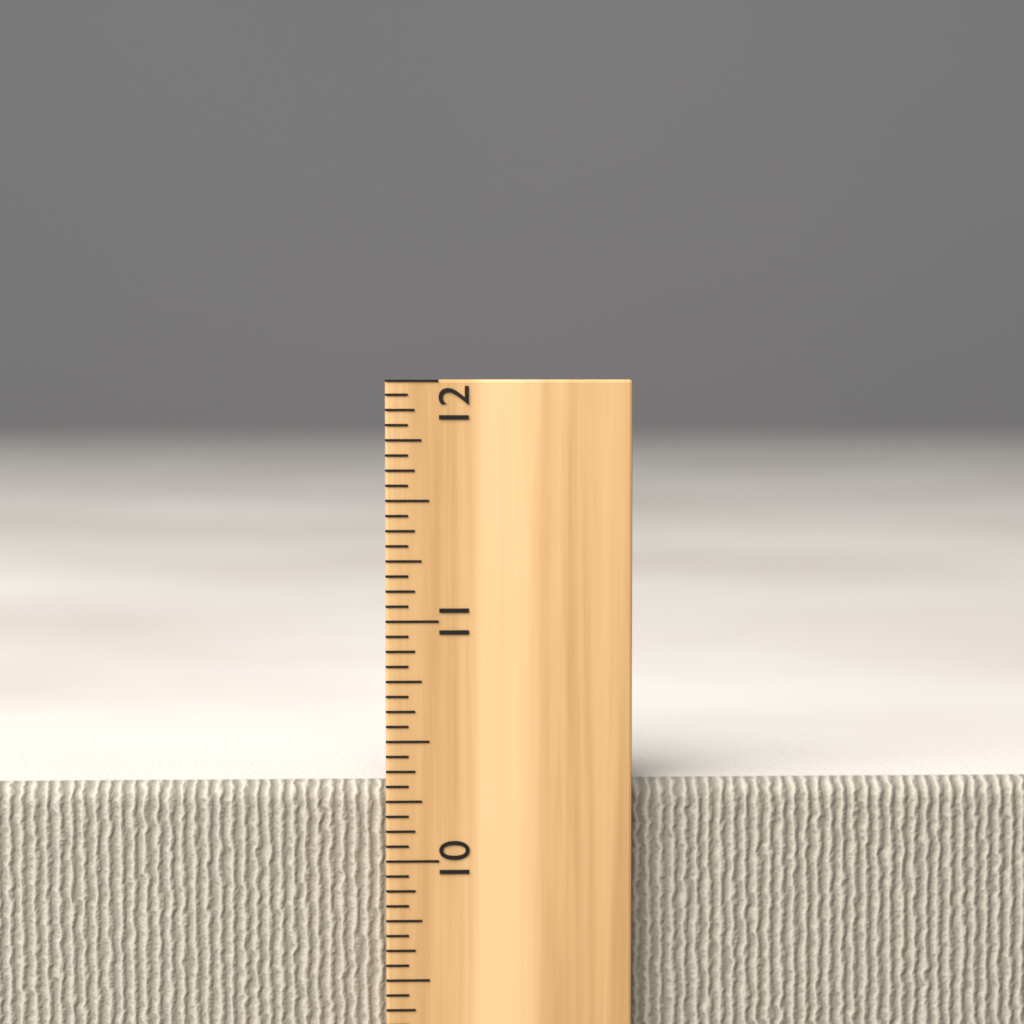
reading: 10.3125 inch
